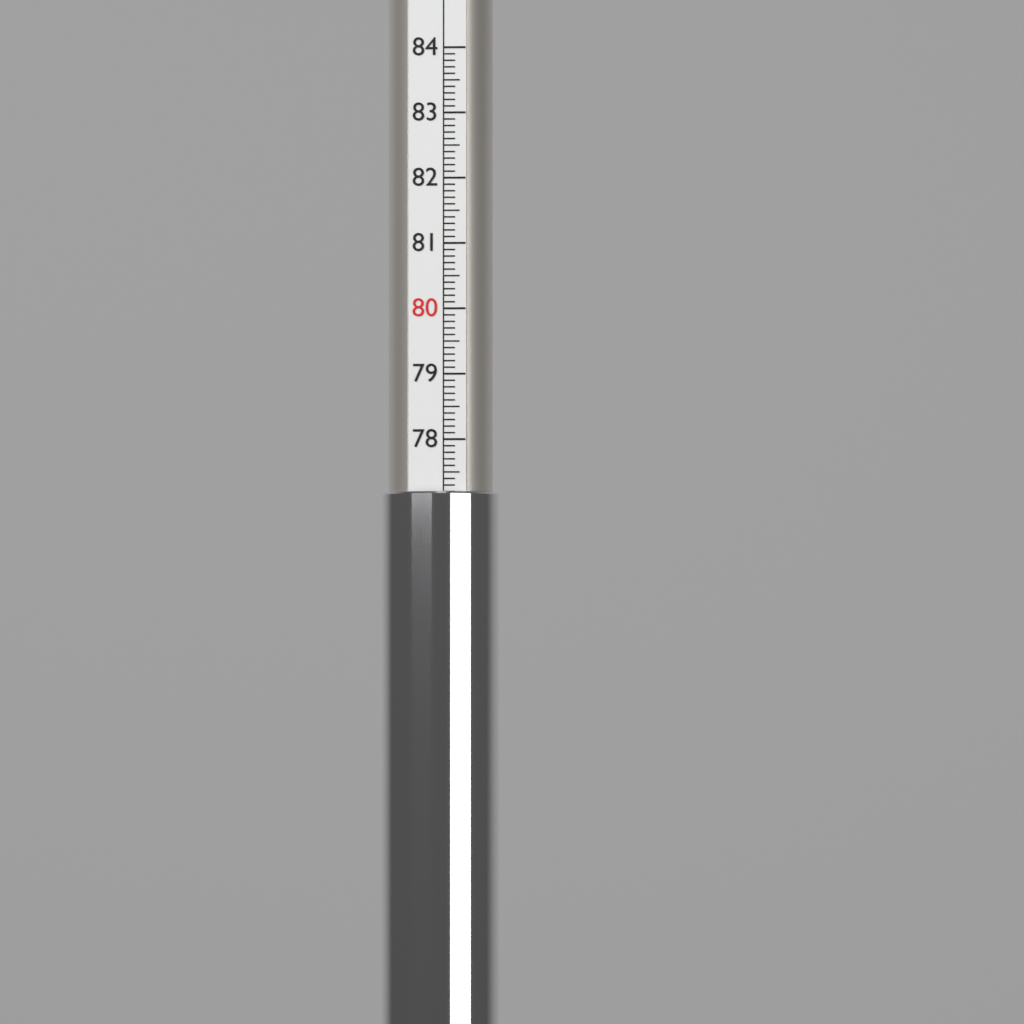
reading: 77.2 (no unit)
